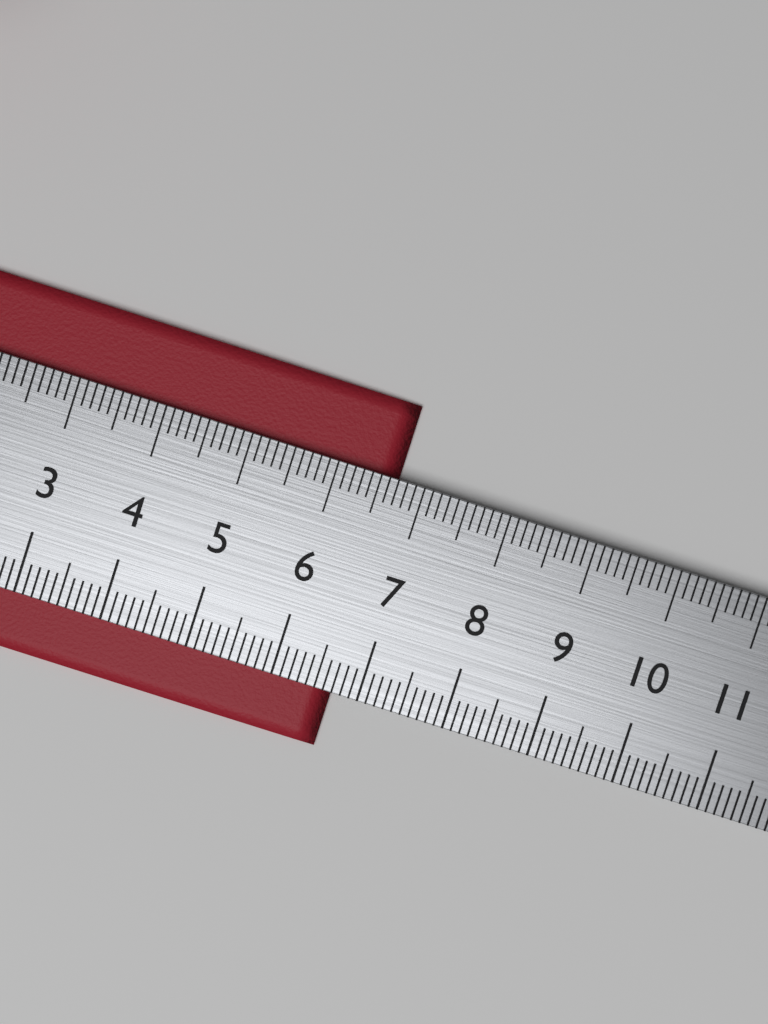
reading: 6.7 cm
